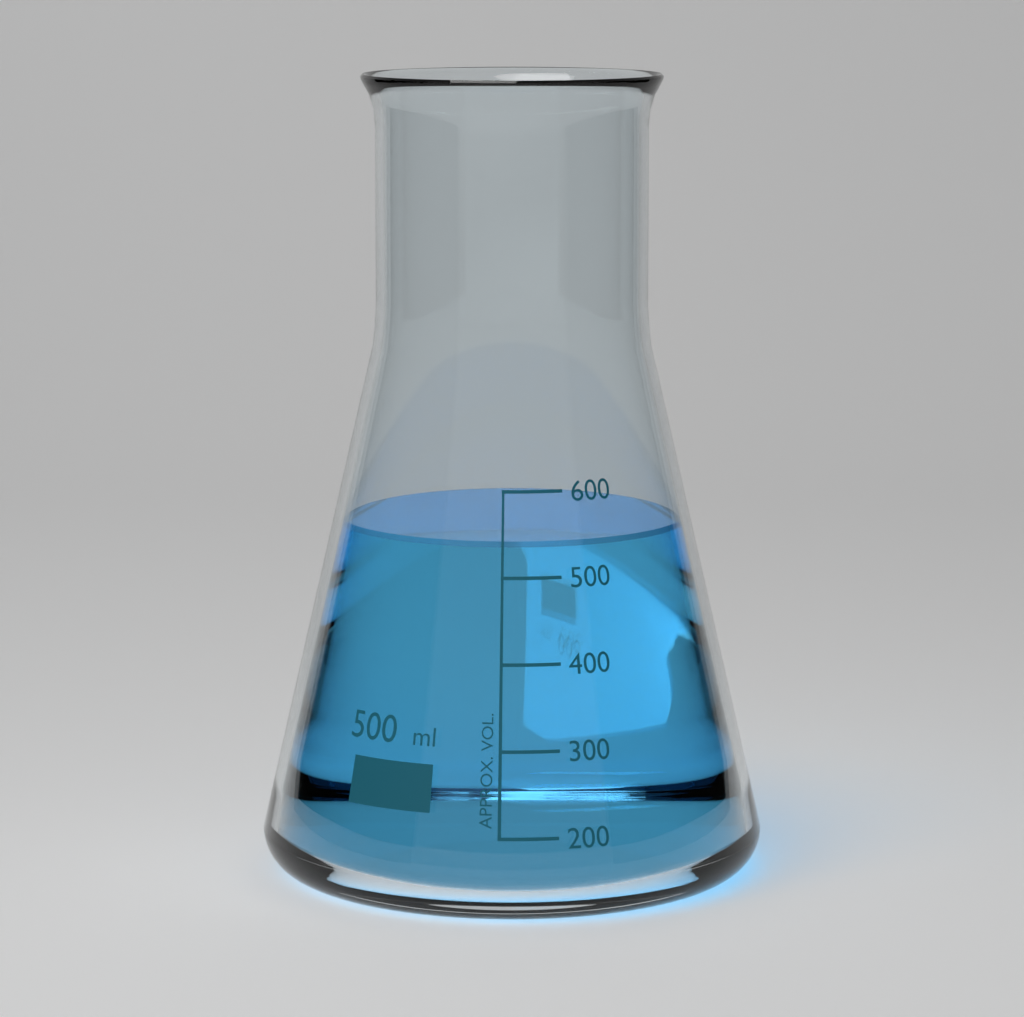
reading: 540 ml
